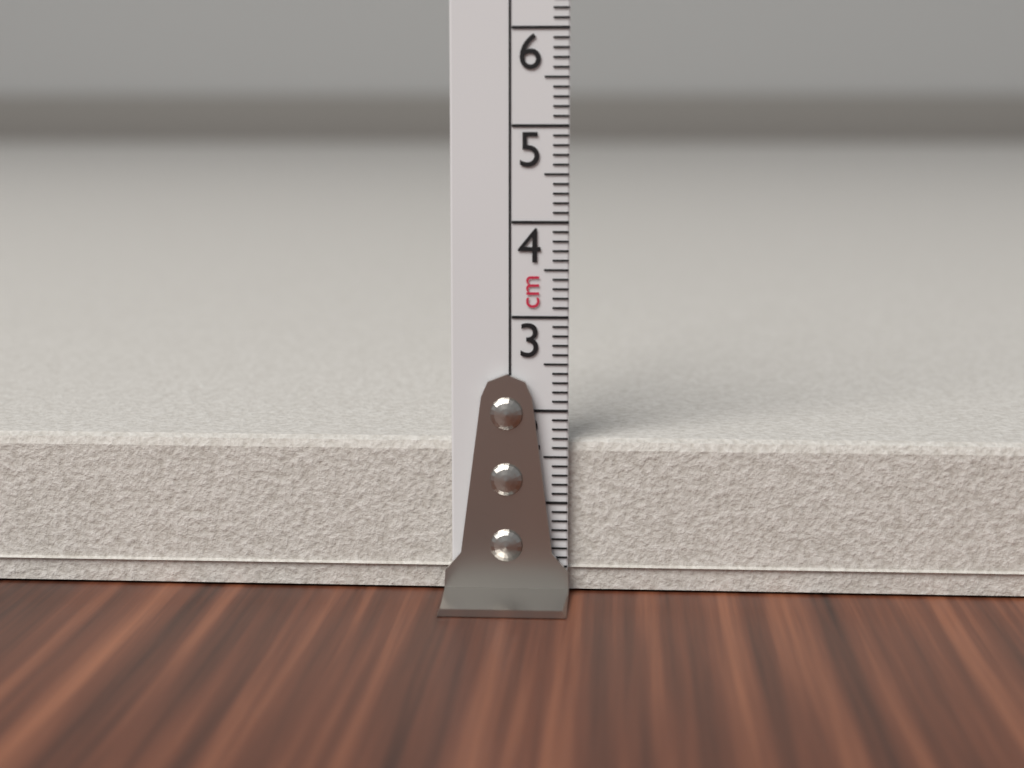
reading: 1.7 cm
